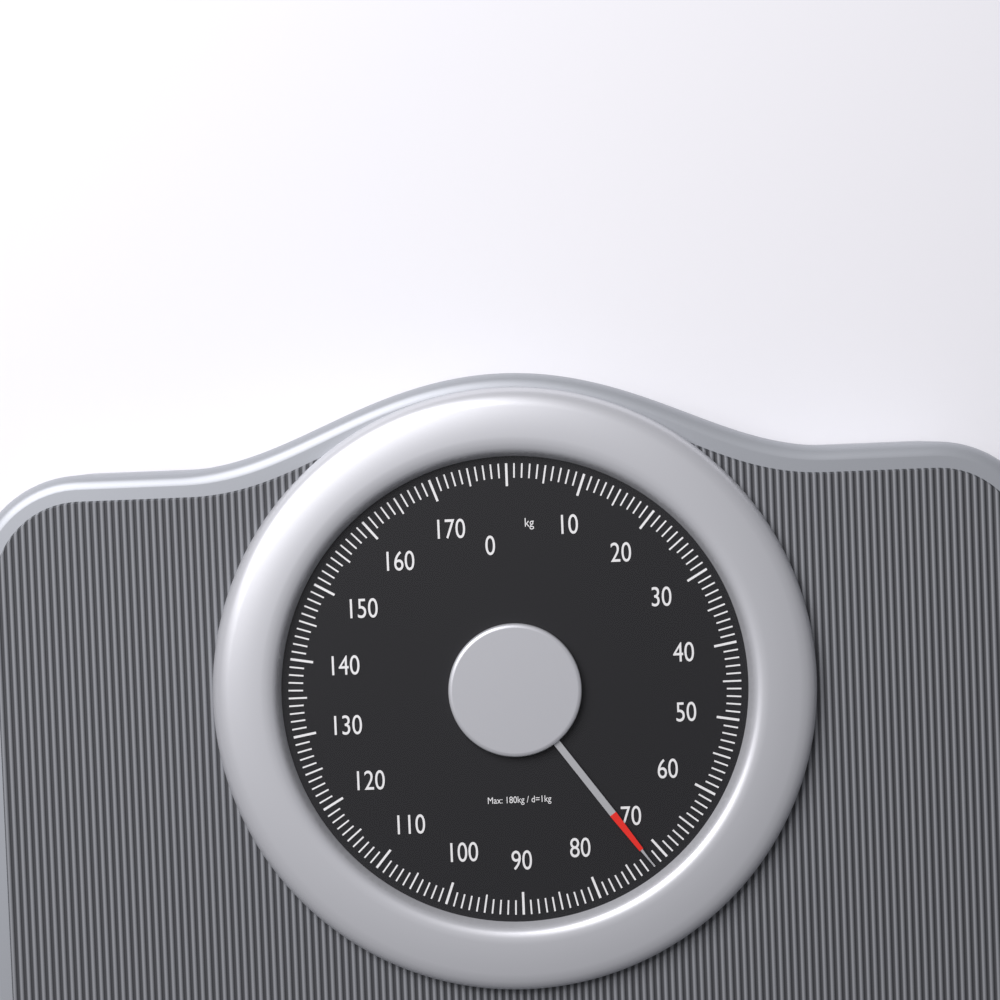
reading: 72 kg
